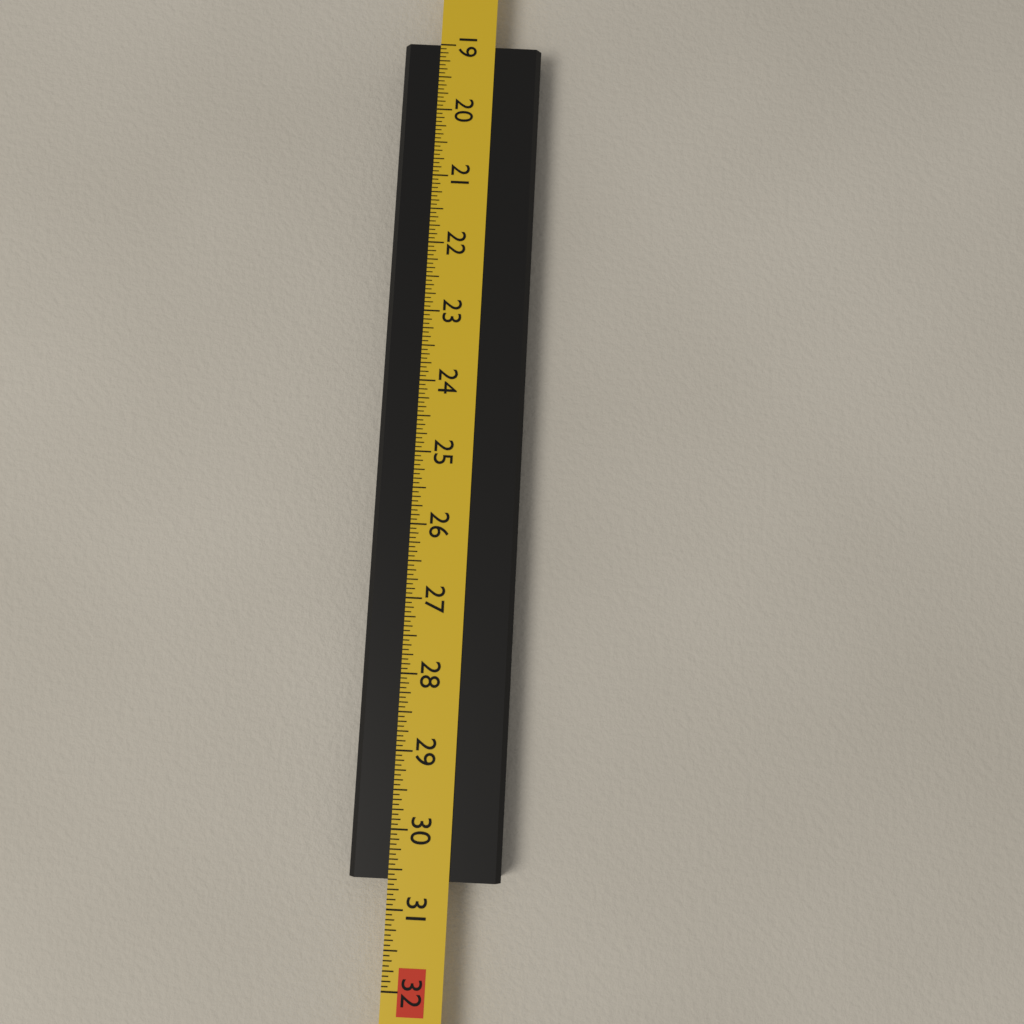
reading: 30.6250 in
